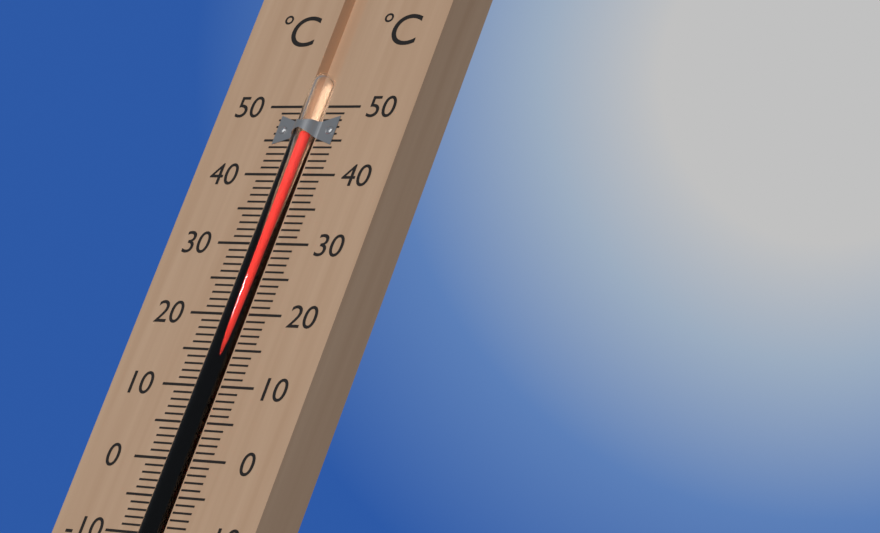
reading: 46 °C
